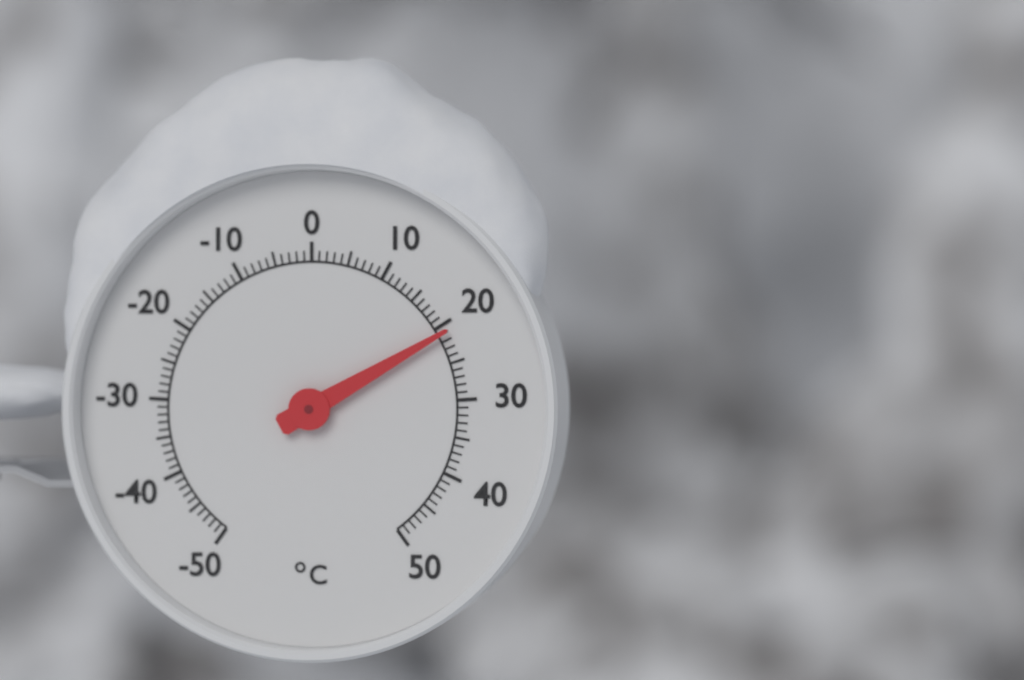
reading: 21 °C
